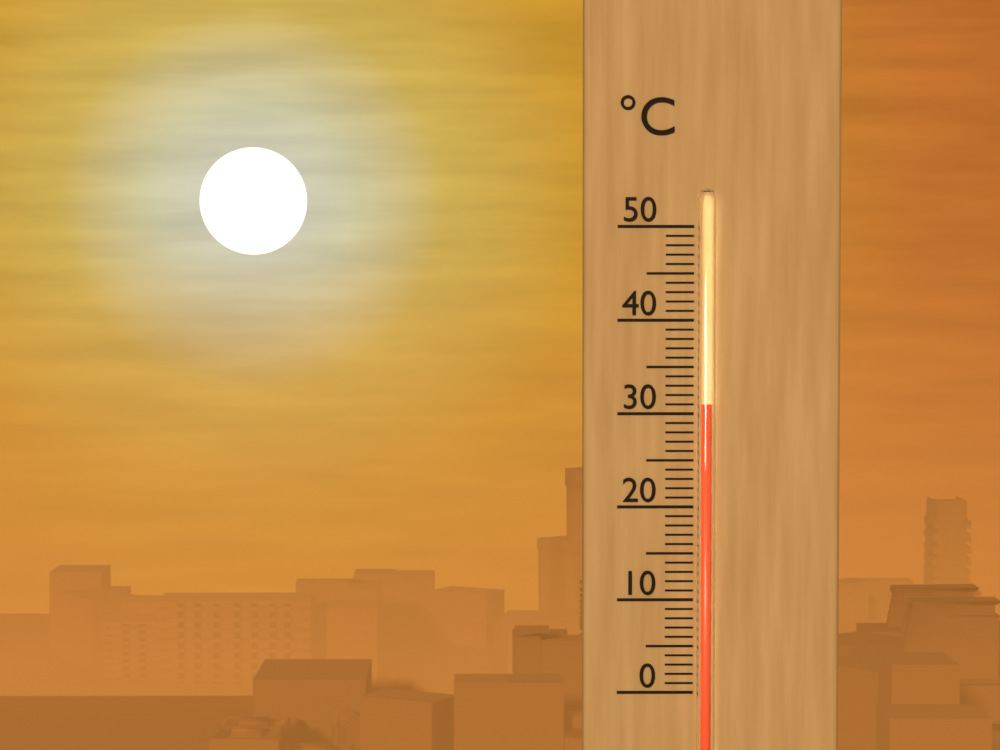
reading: 31 °C
